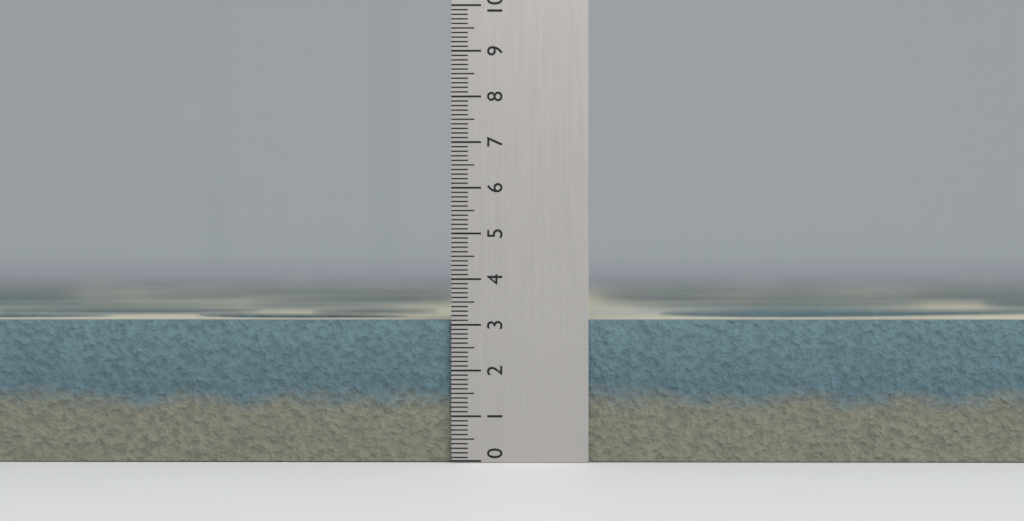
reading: 3.1 (no unit)
